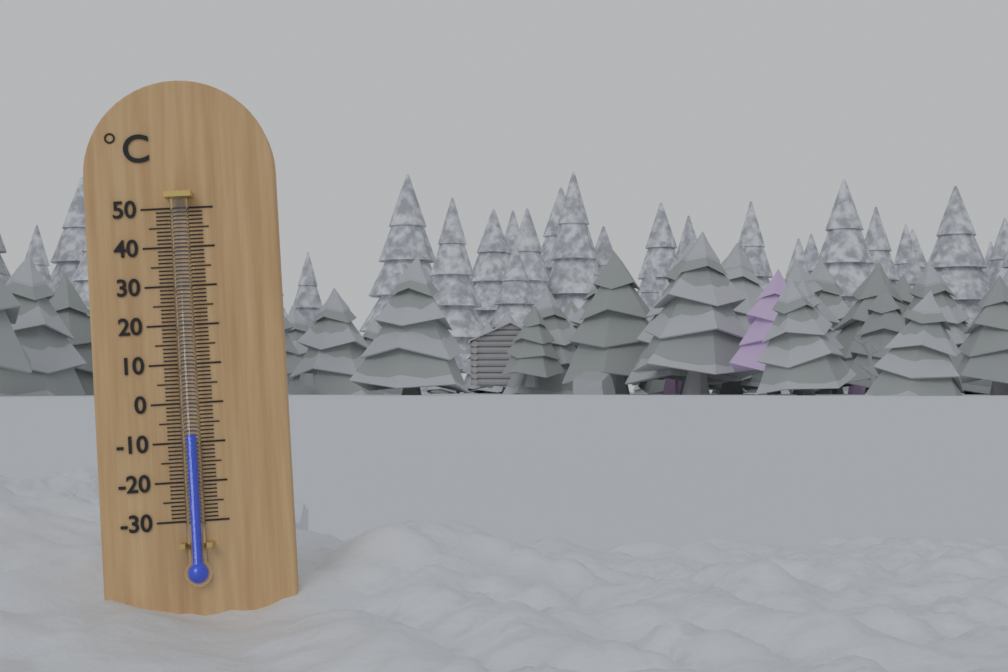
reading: -8 °C
